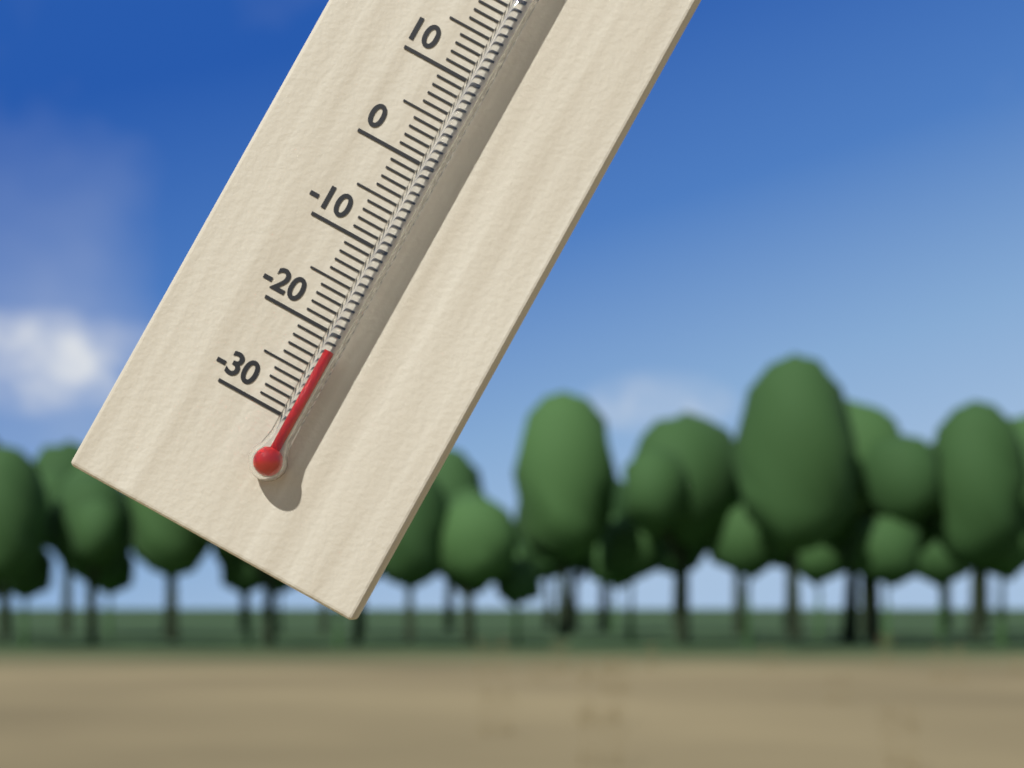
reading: -22 °C
